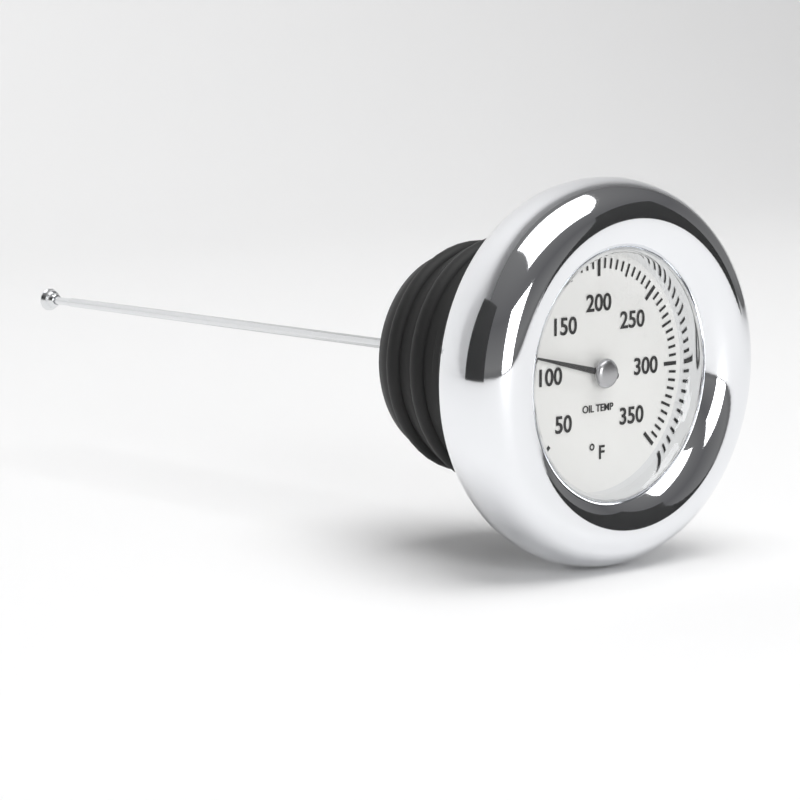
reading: 115 °F
